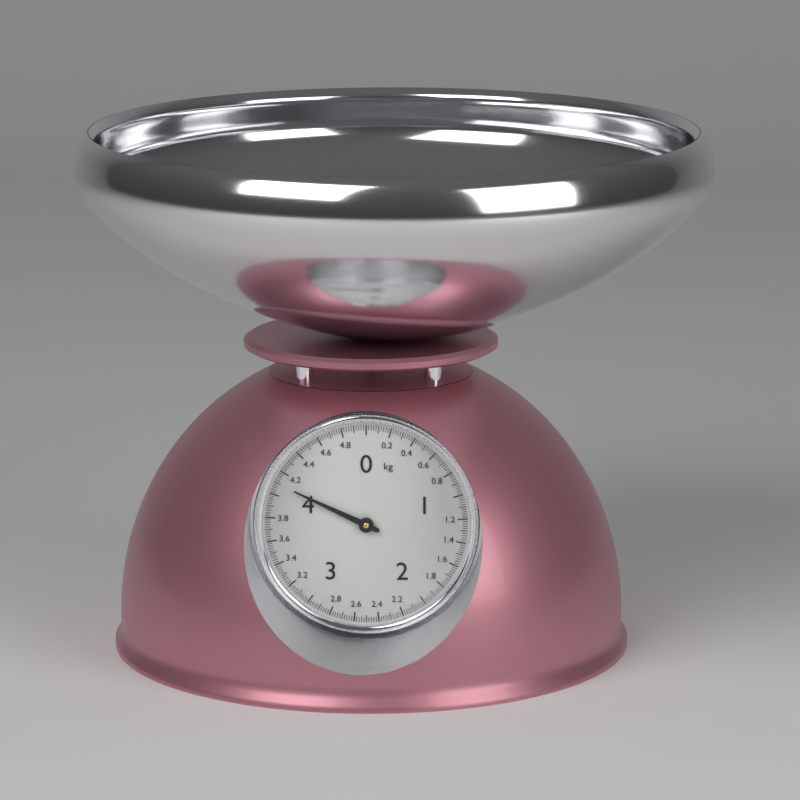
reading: 4.10 kg
